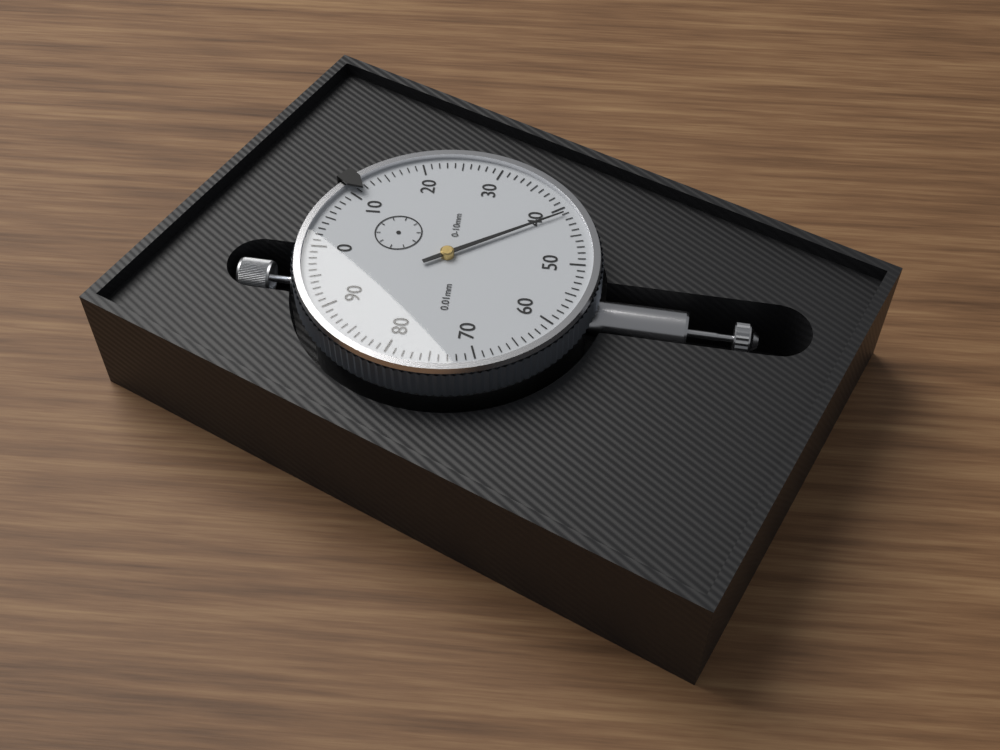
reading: 0.41 mm
